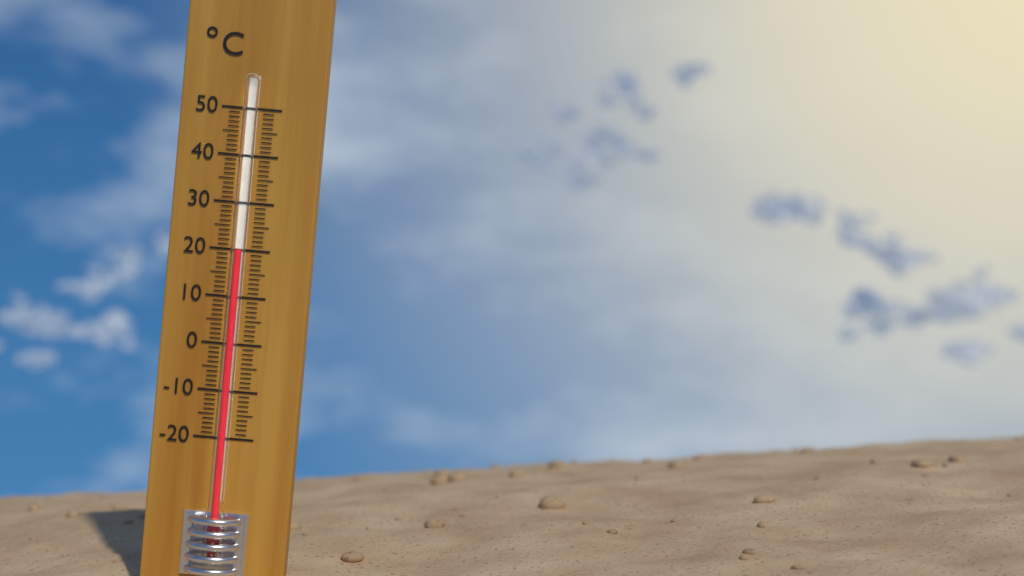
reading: 20 °C
